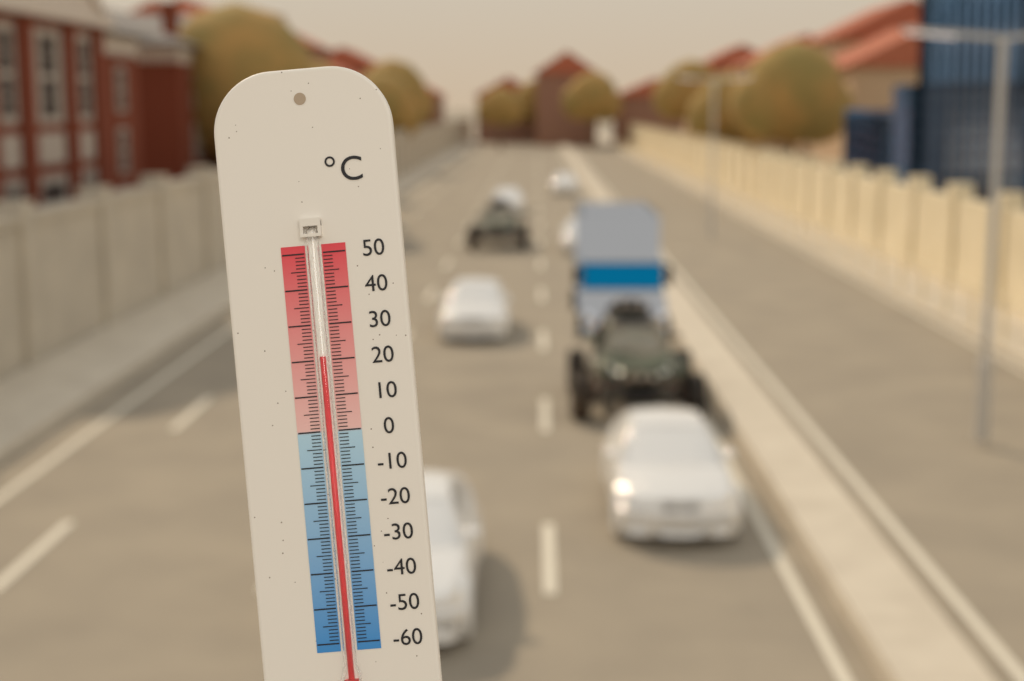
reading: 21 °C
